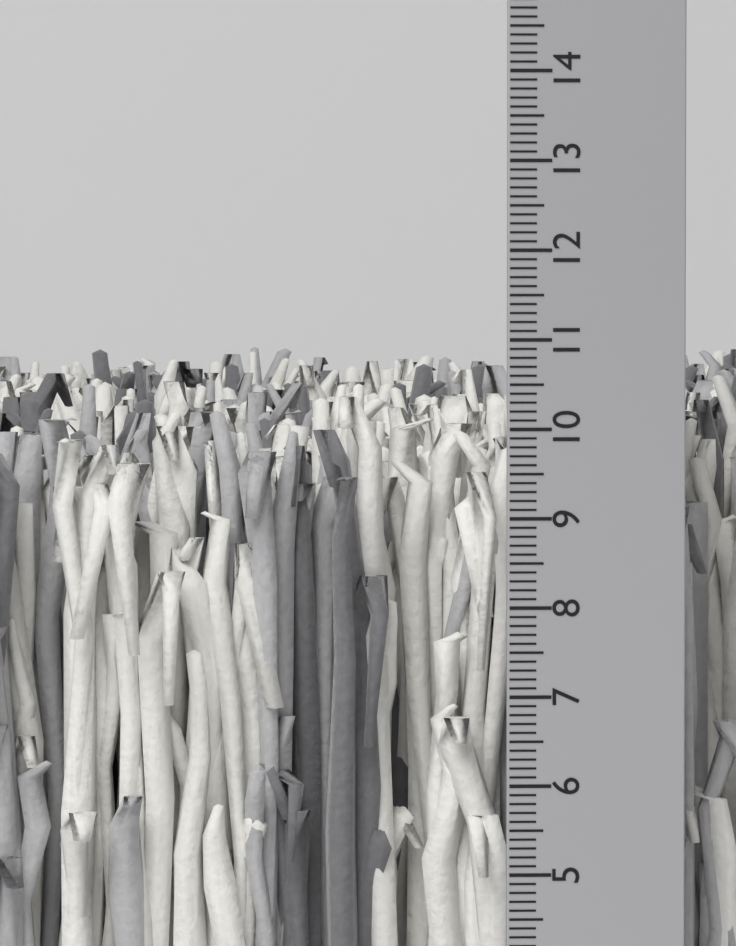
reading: 10.6 cm
